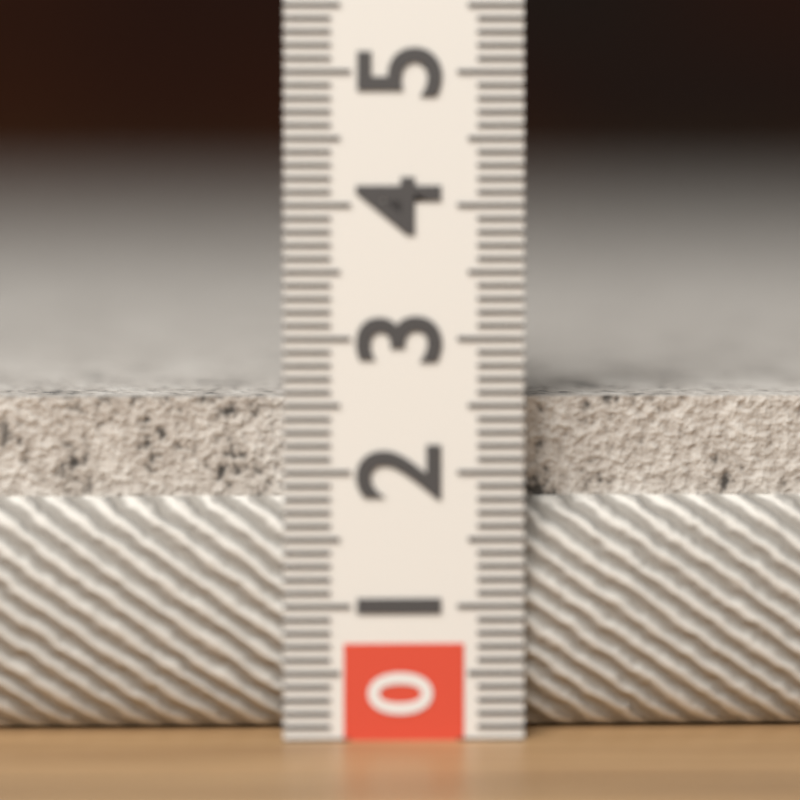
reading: 2.6 (no unit)
